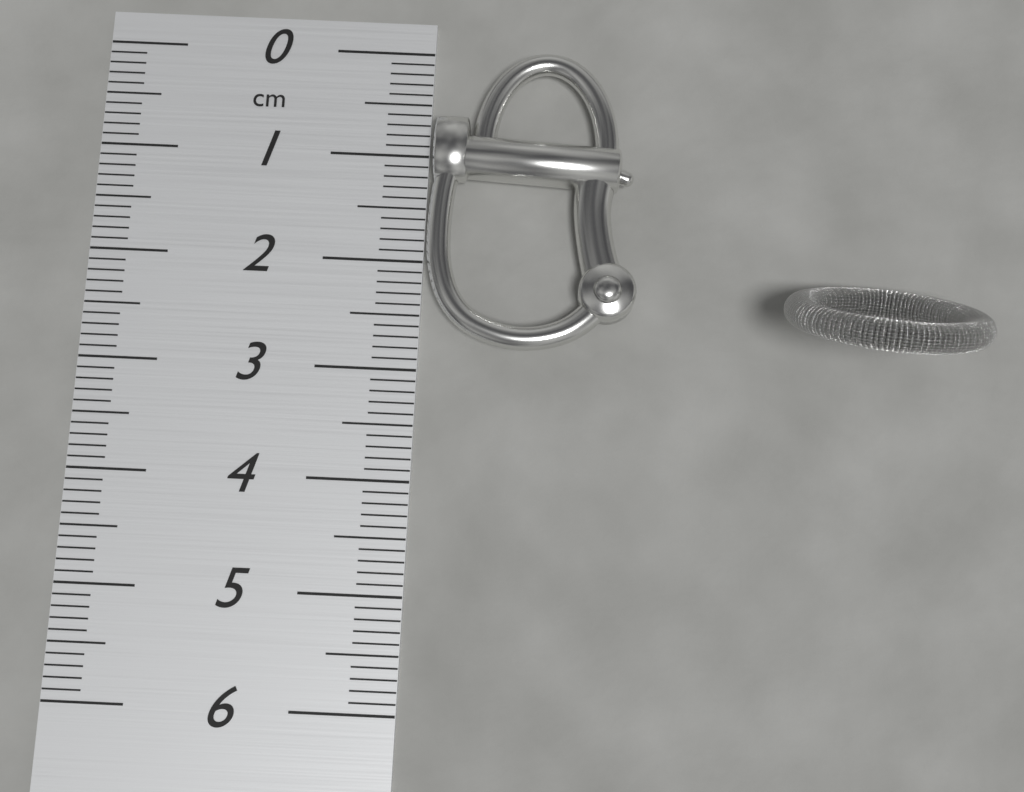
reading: 2.8 cm
